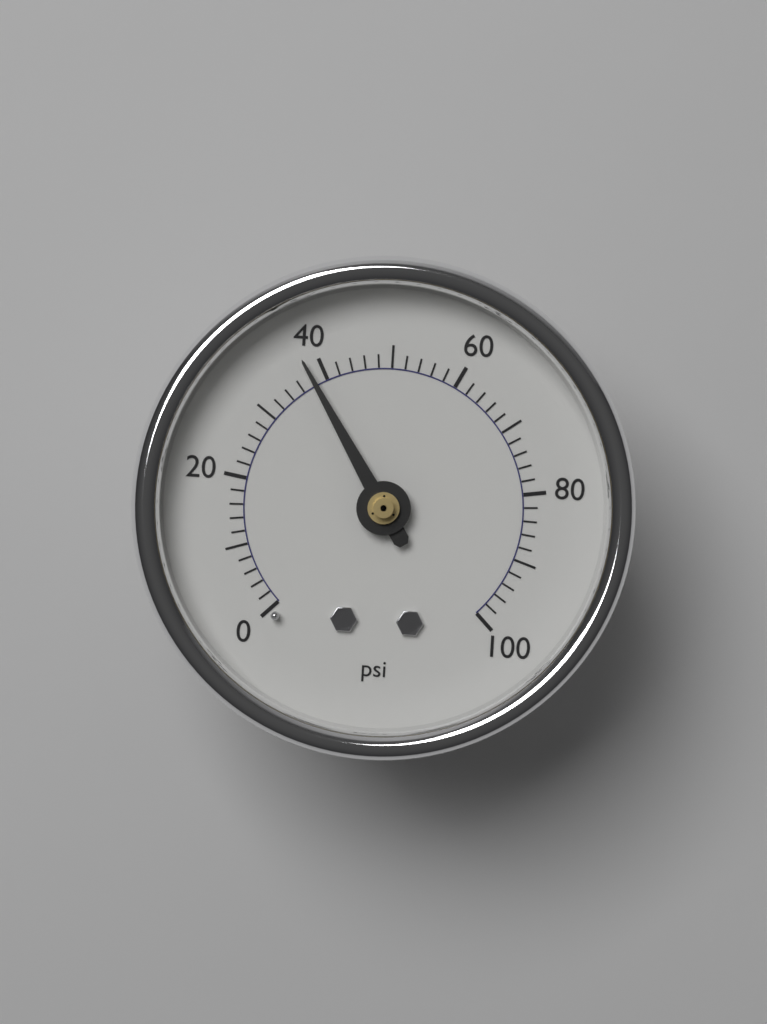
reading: 38 psi
